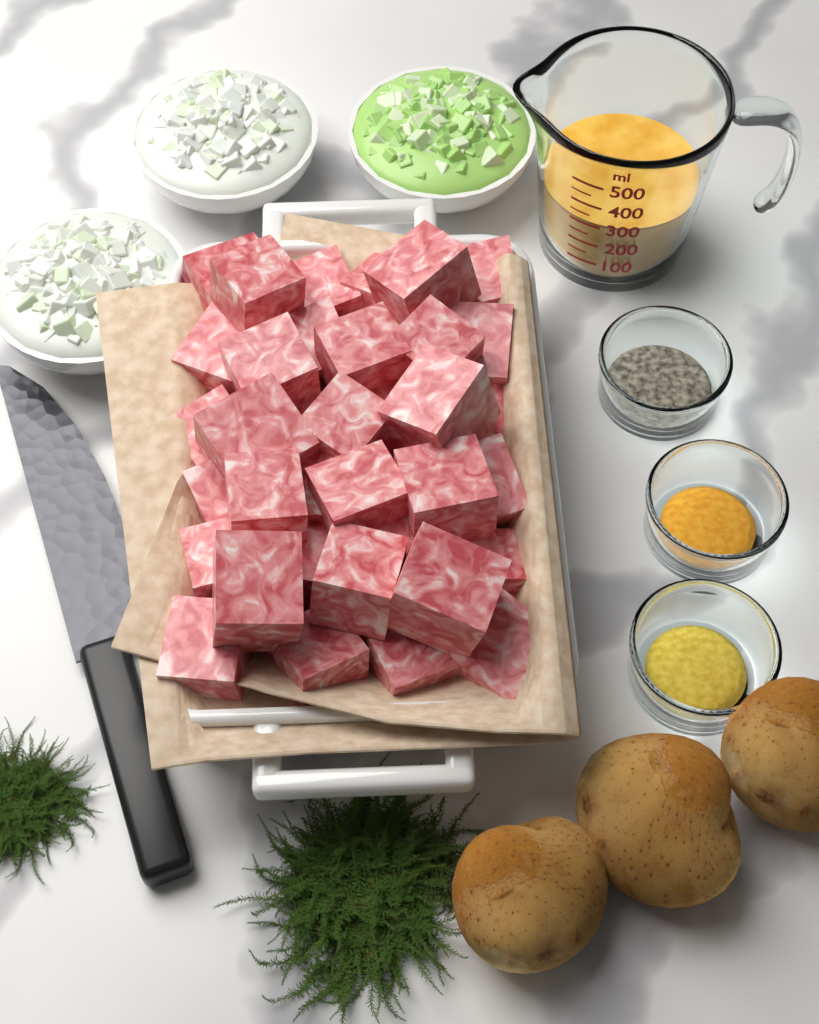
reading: 300 ml
